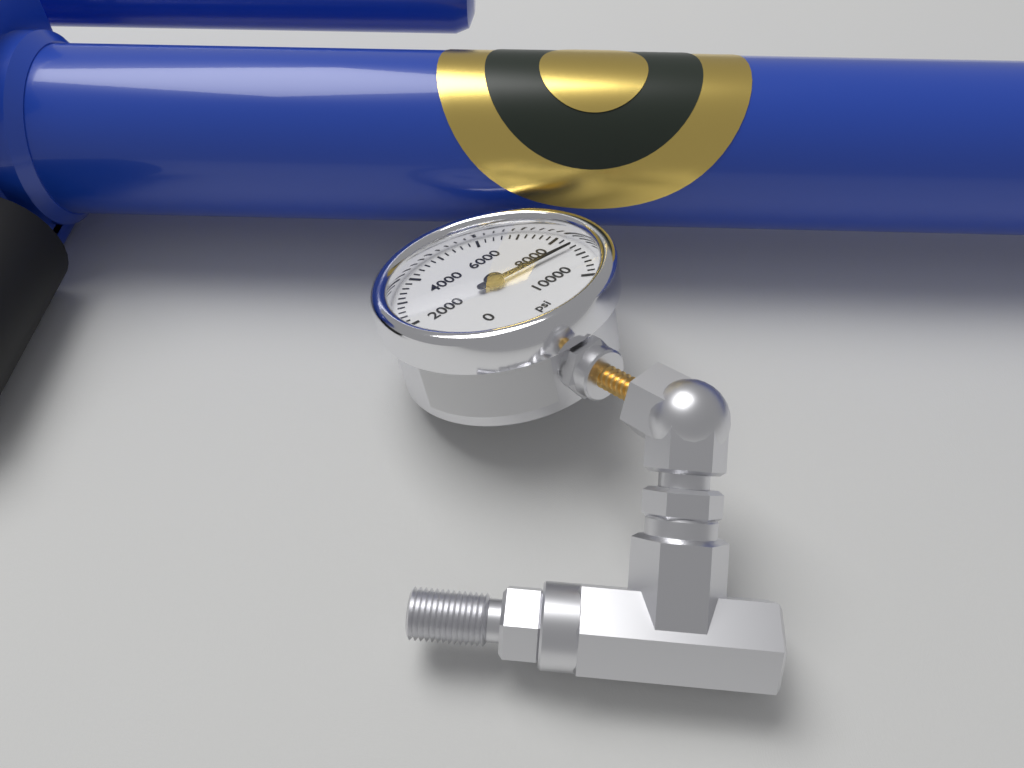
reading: 8600 psi
